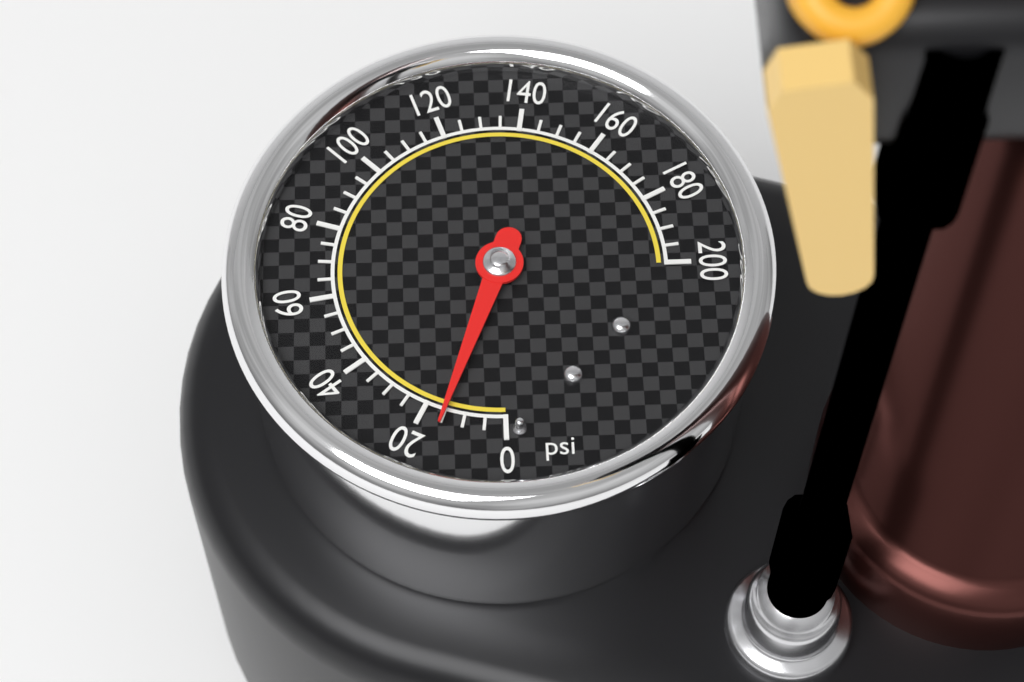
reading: 15 psi
